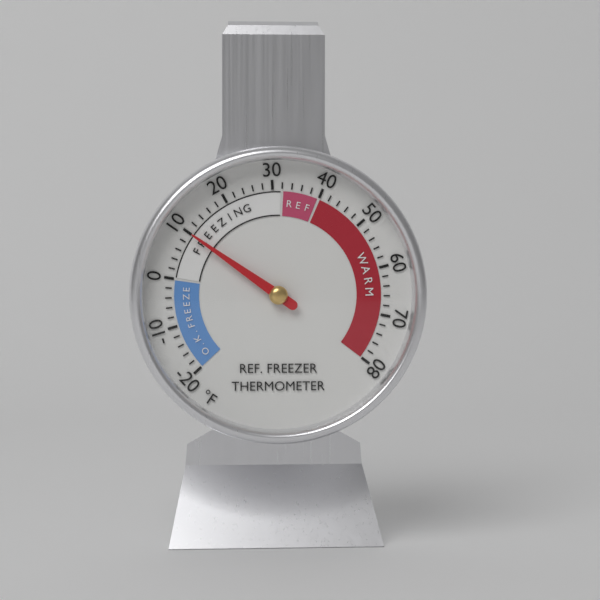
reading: 10 °F
